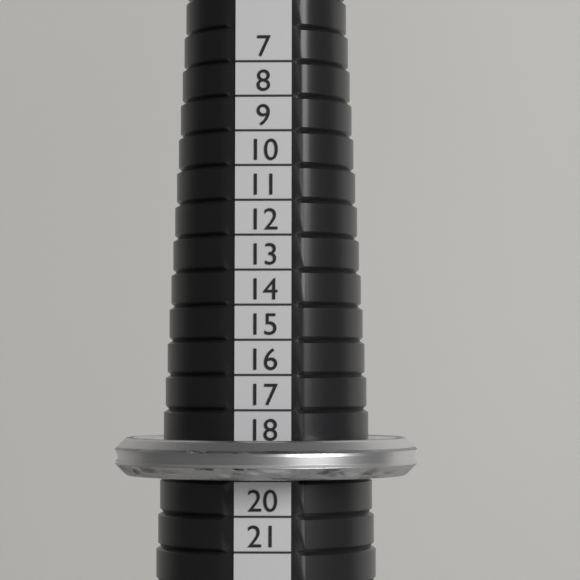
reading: 19 (no unit)
